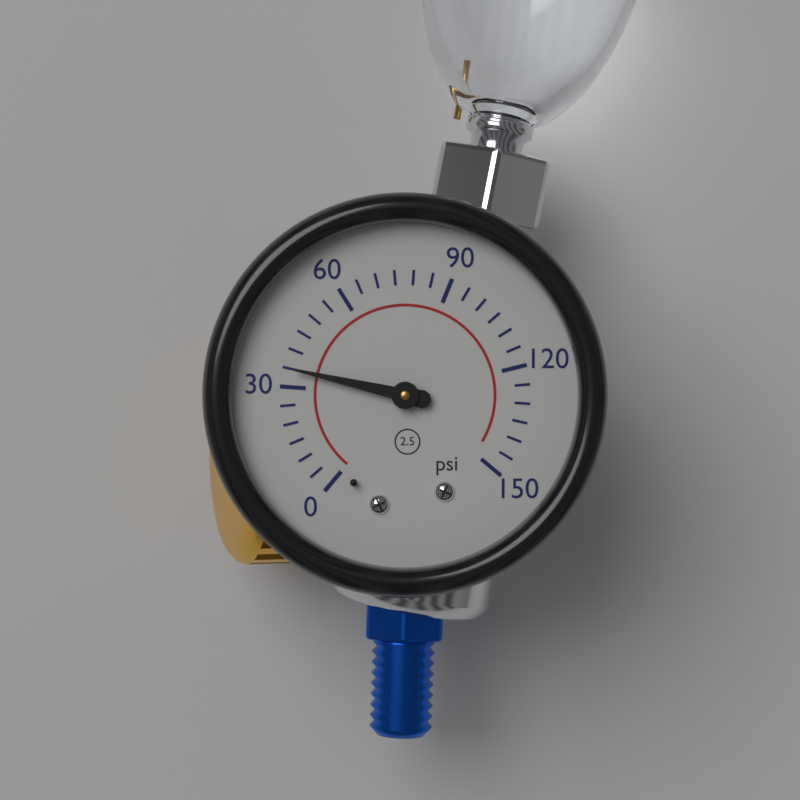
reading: 35 psi
